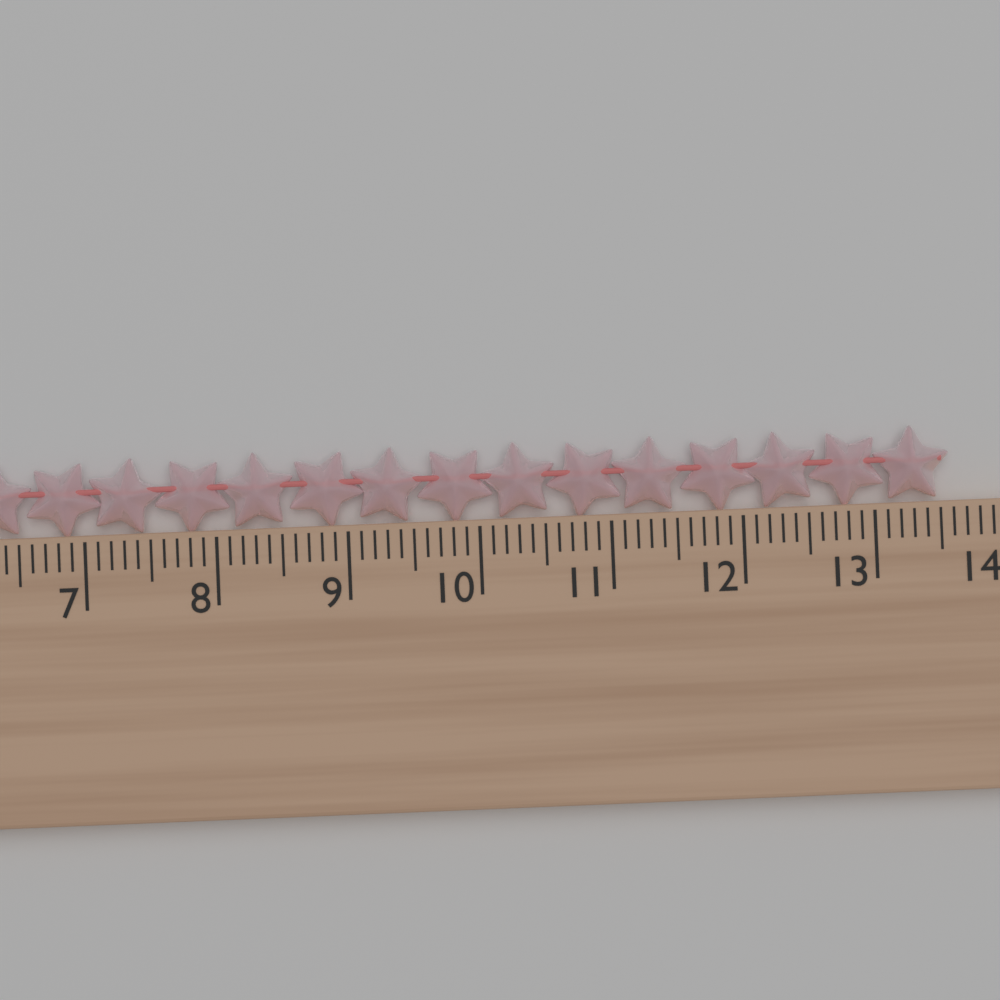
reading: 13.6 cm
